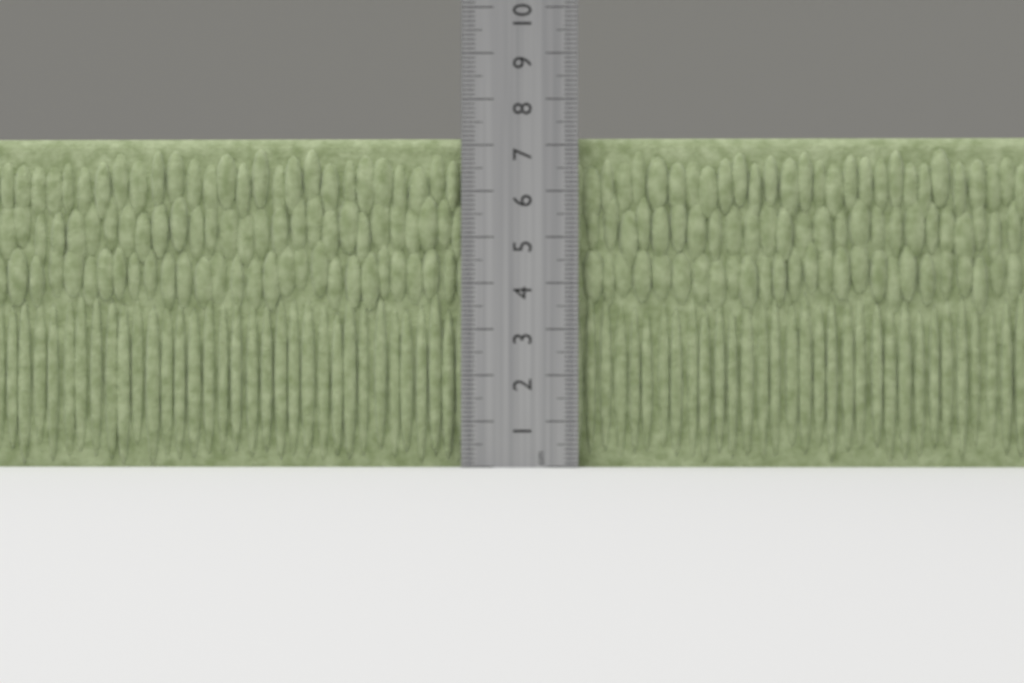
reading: 7.2 cm
